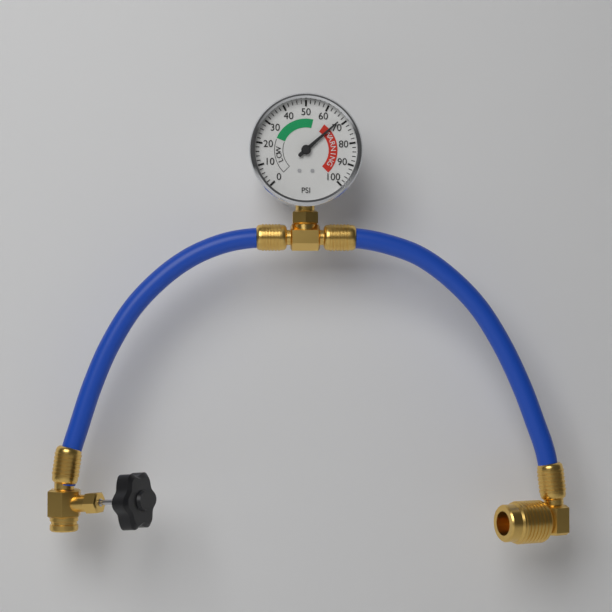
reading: 68 psi
